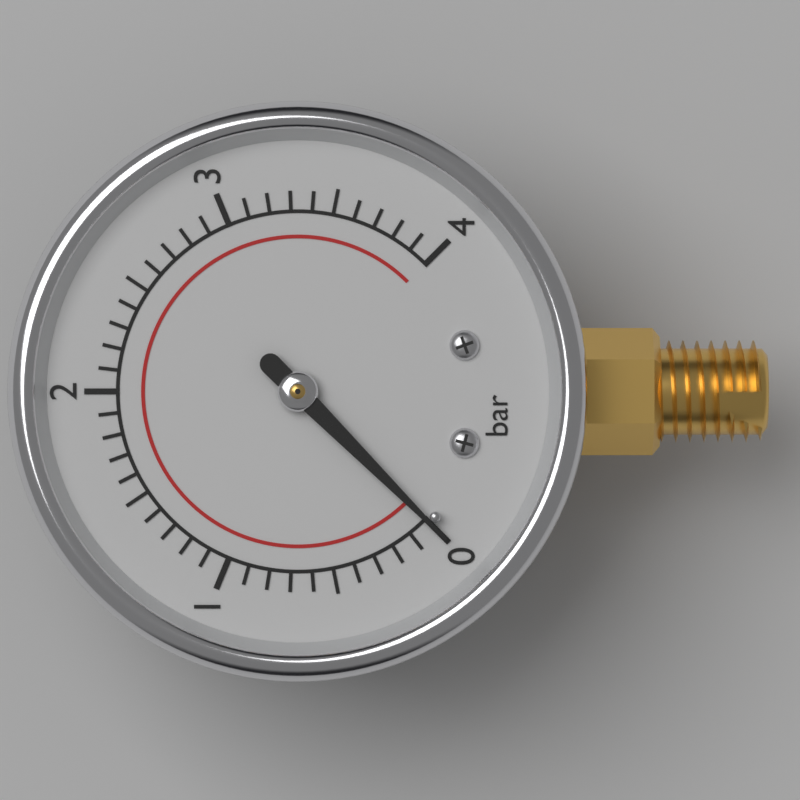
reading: 0.0 bar
